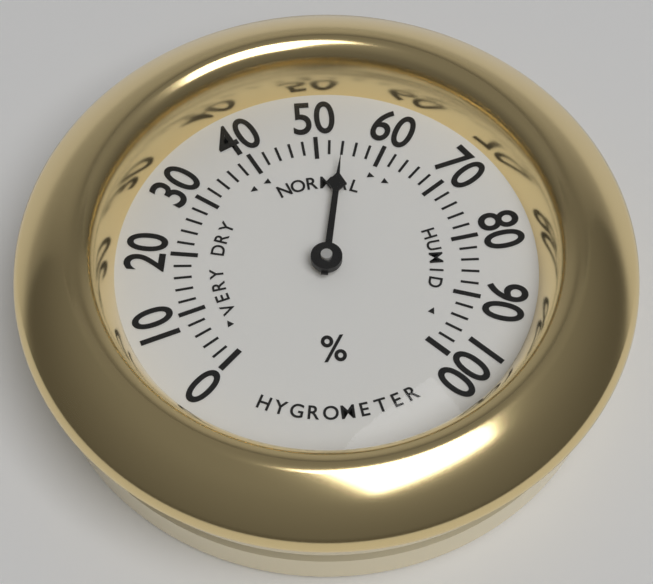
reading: 54 %
